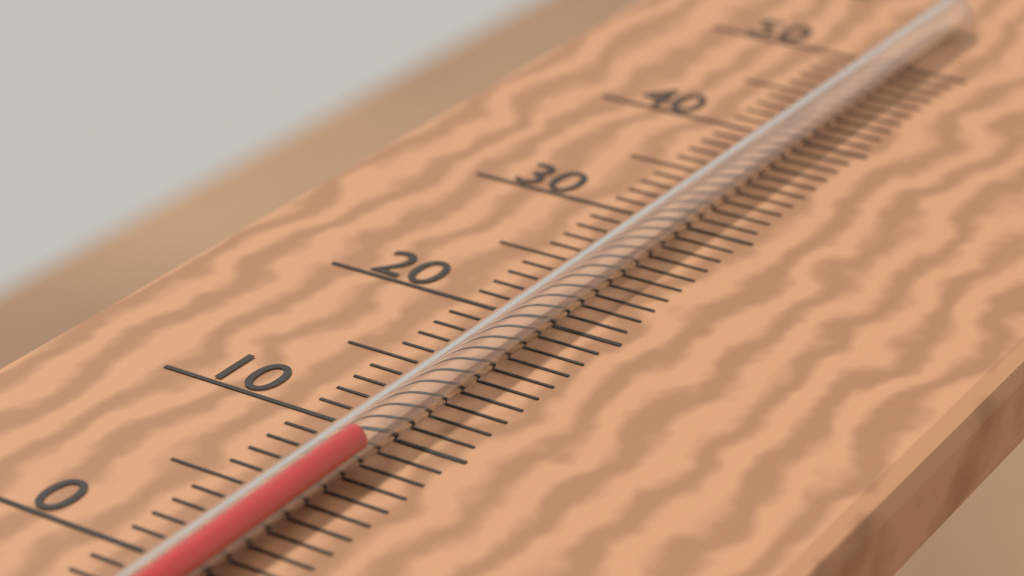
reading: 8 °C
